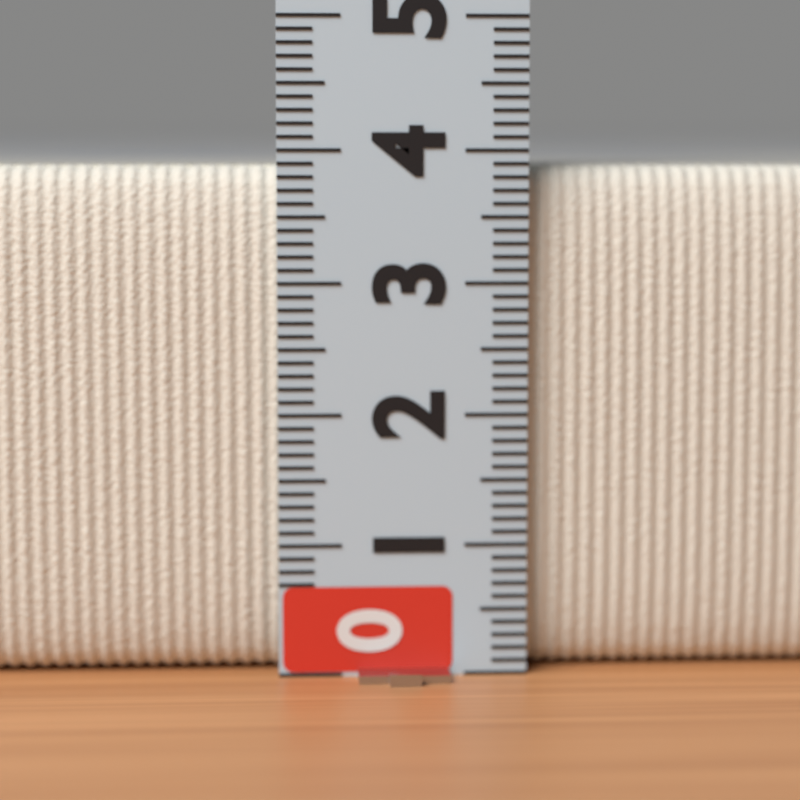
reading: 3.9 (no unit)
